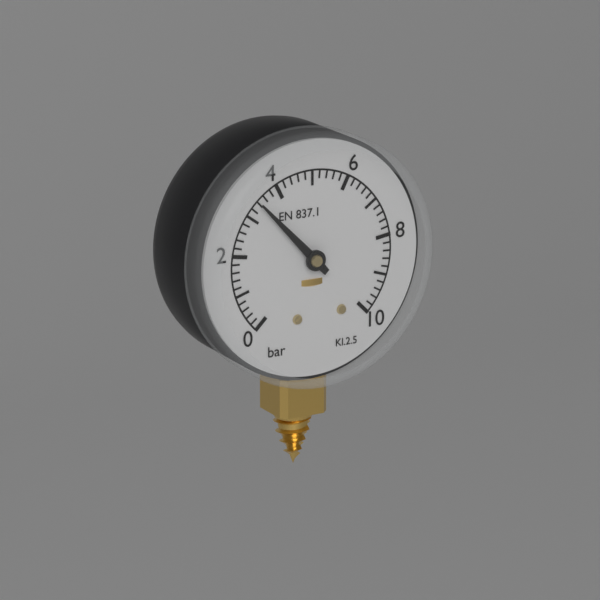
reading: 3.4 bar
